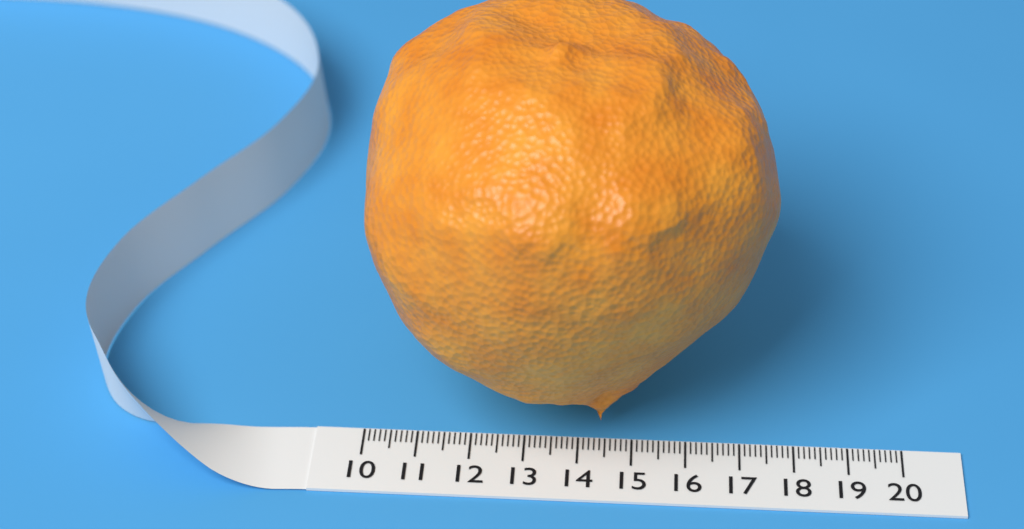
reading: 17.5 (no unit)
